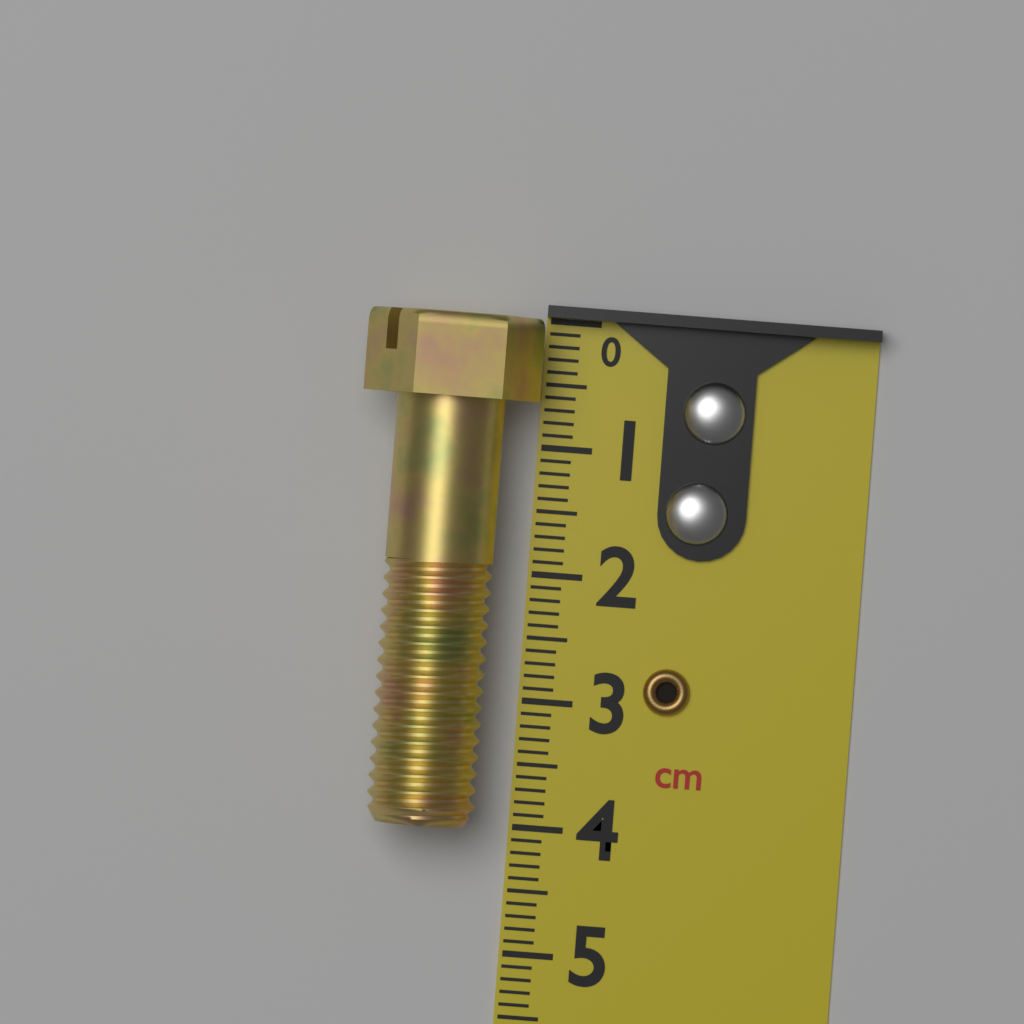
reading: 4.0 cm
